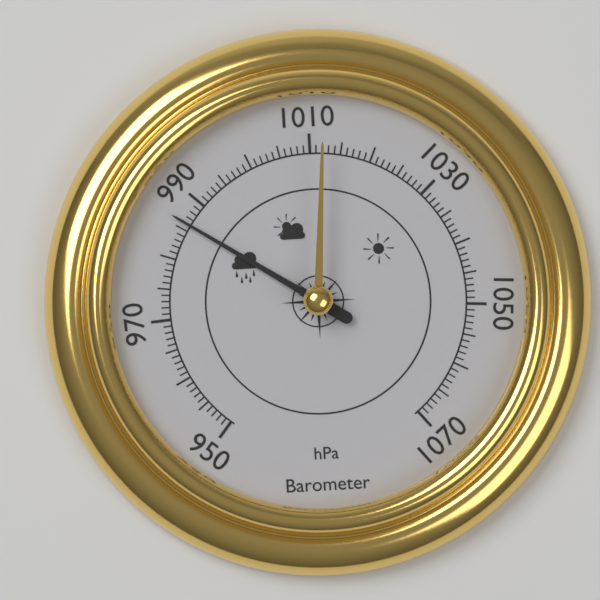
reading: 986 hPa
